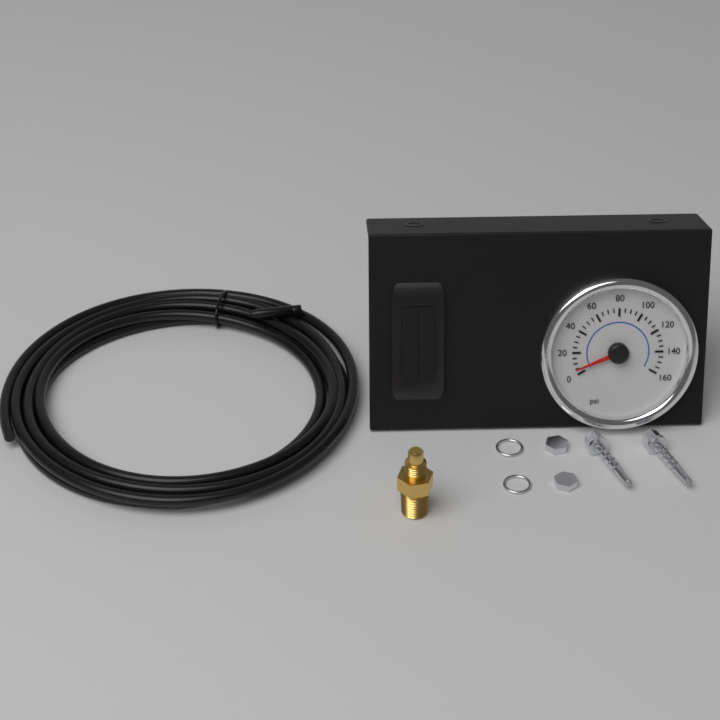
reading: 5 psi
